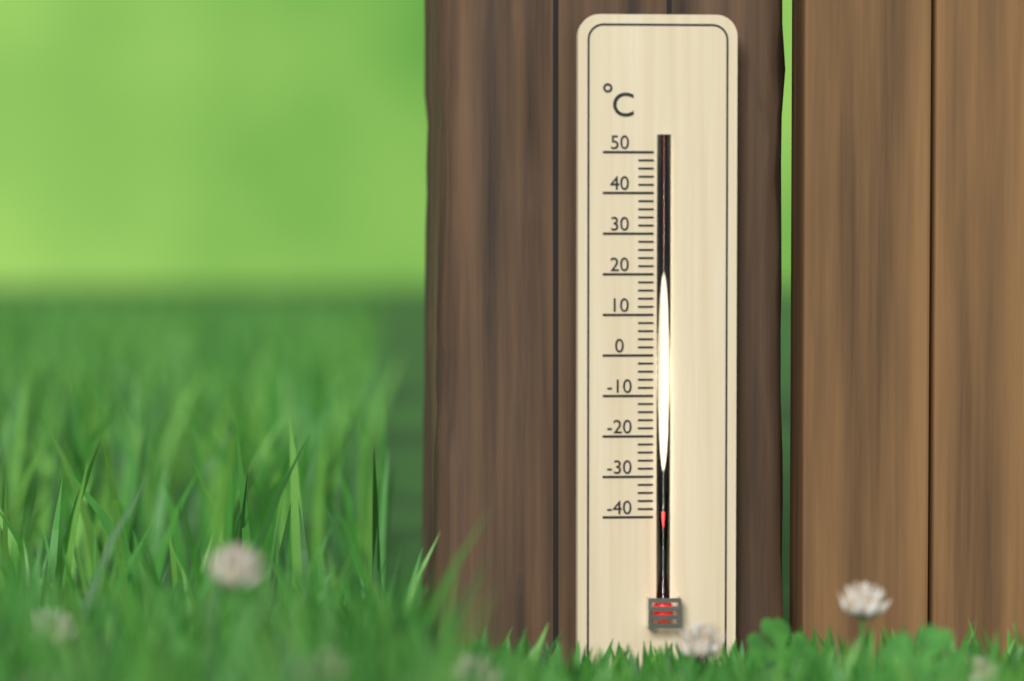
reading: -38 °C
